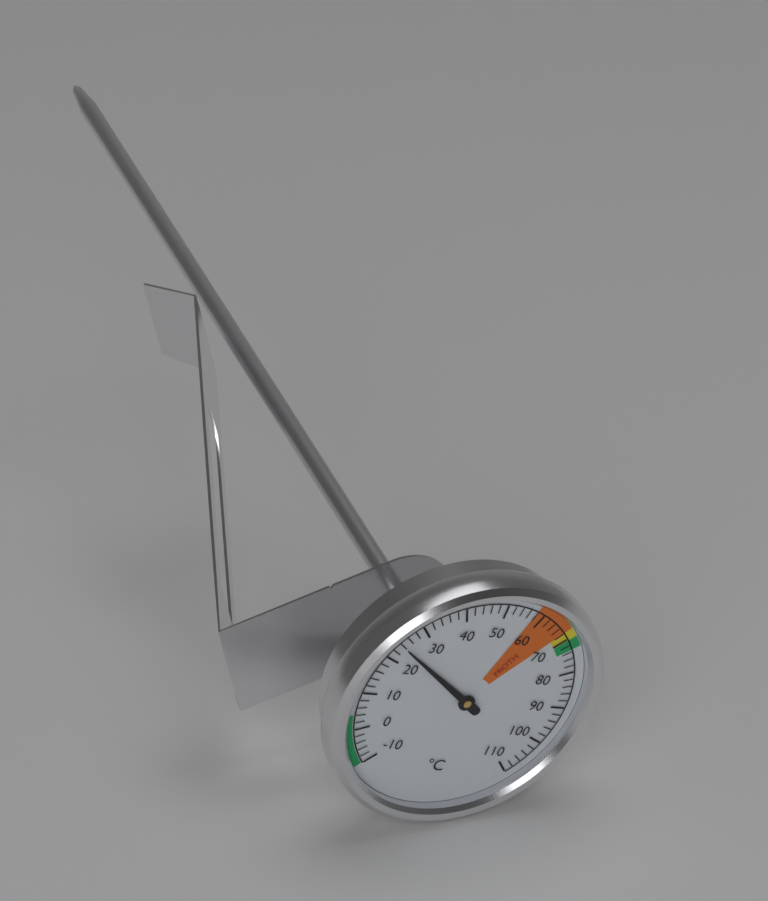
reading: 24 °C
